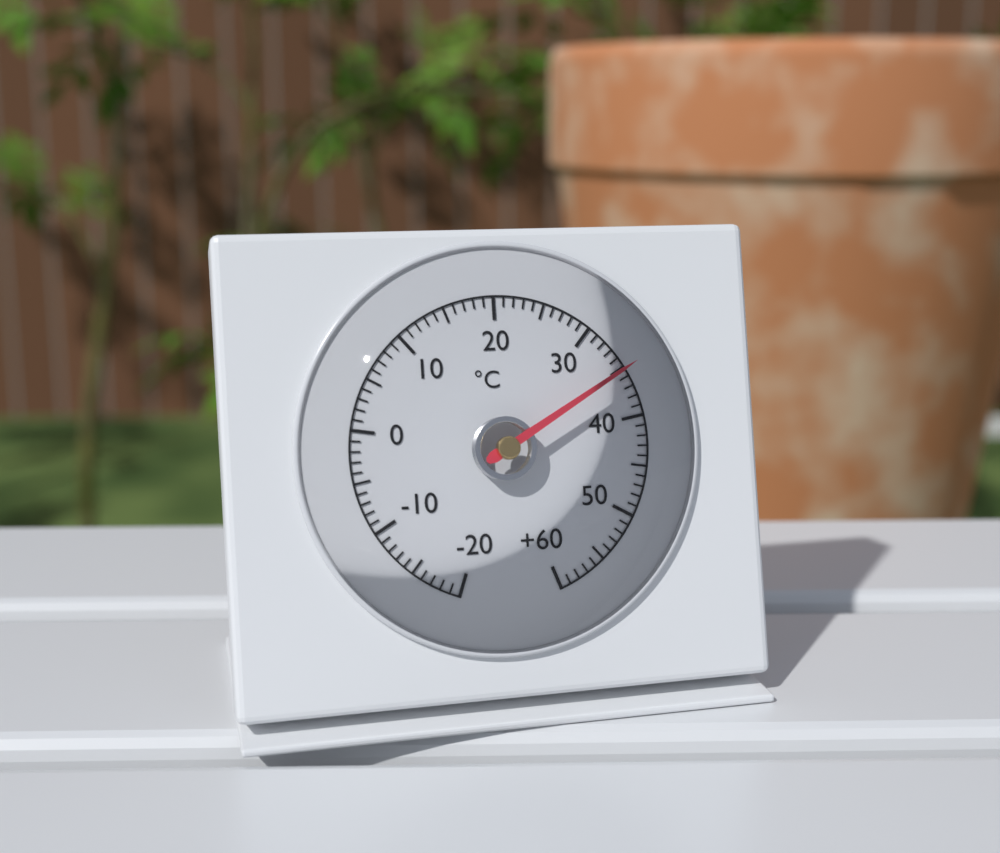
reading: 35 °C
